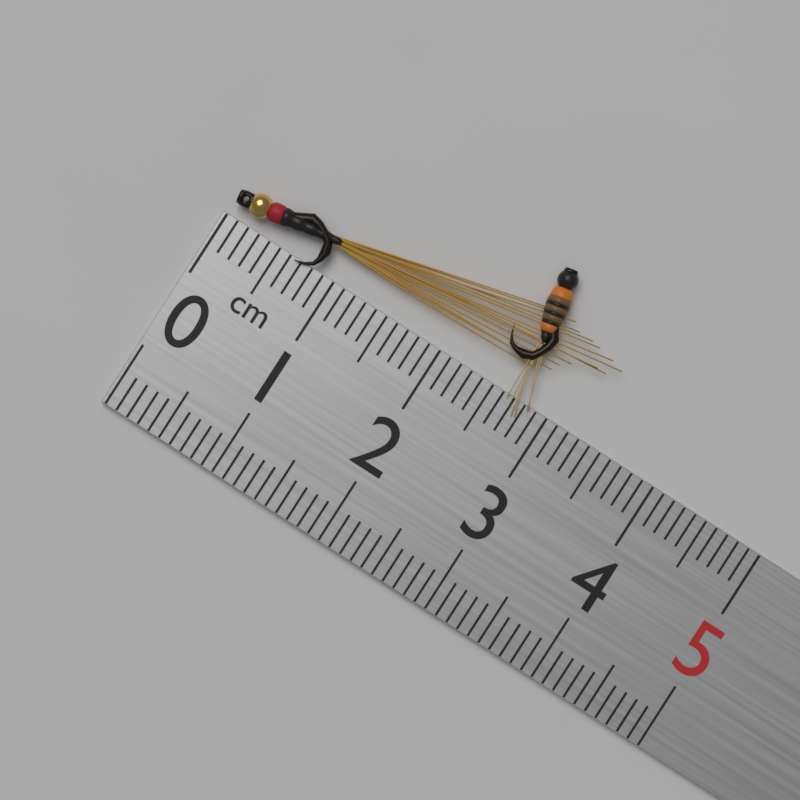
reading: 3.3 cm
